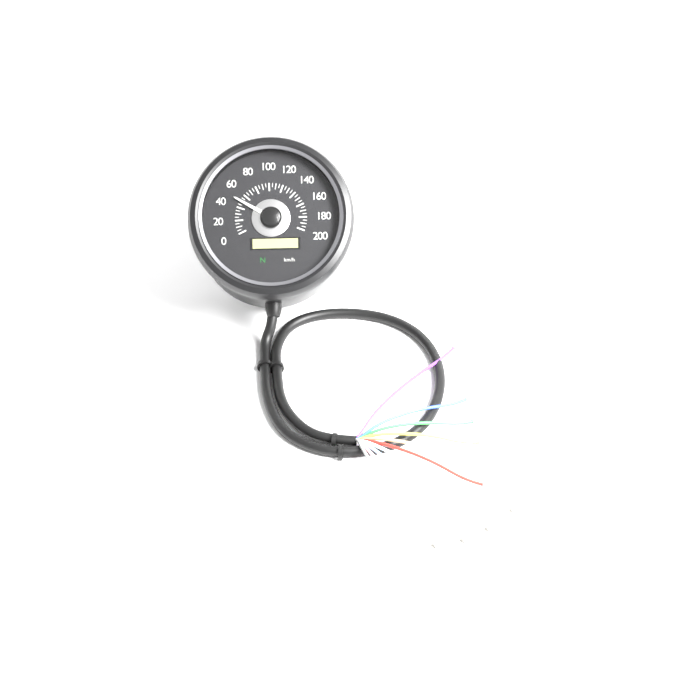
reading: 50 km/h
